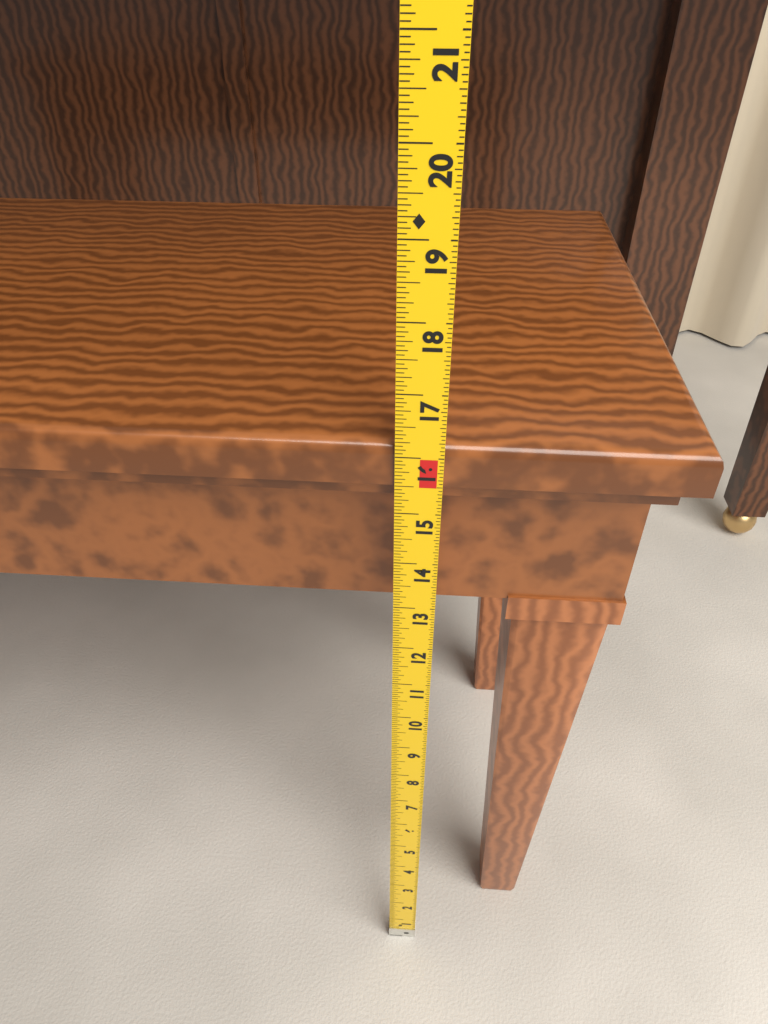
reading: 16.1875 in
